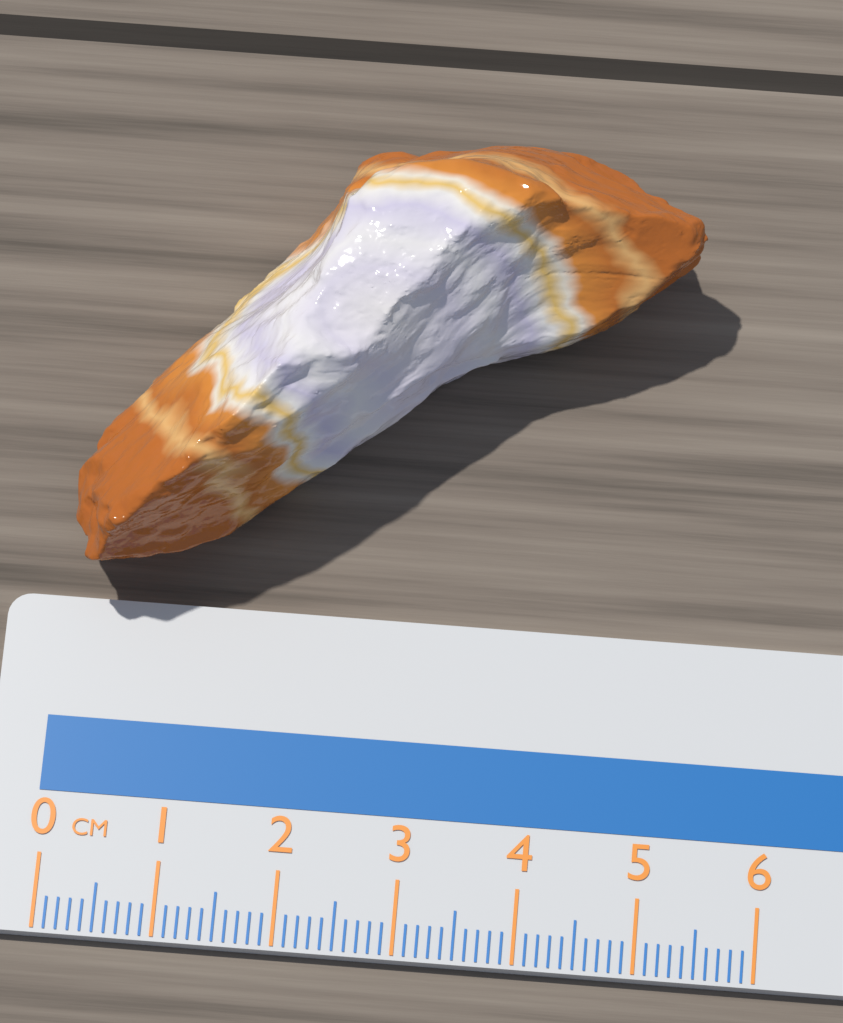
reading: 5.2 cm
